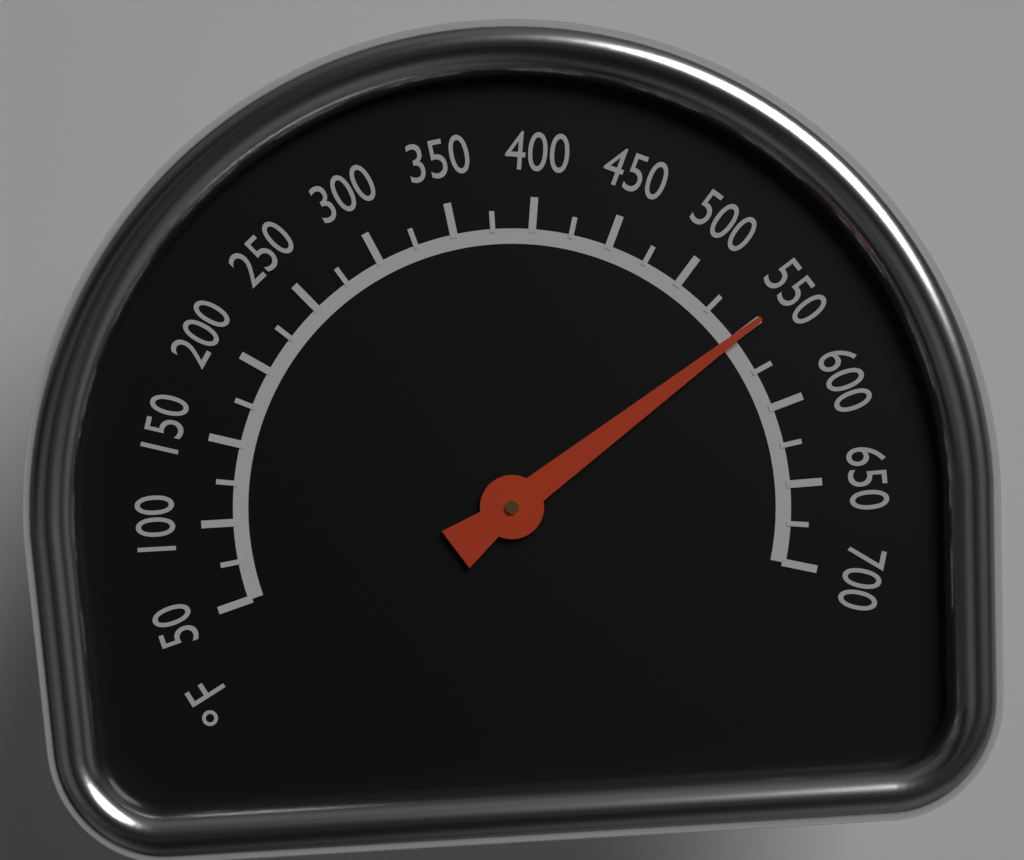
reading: 550 °F
